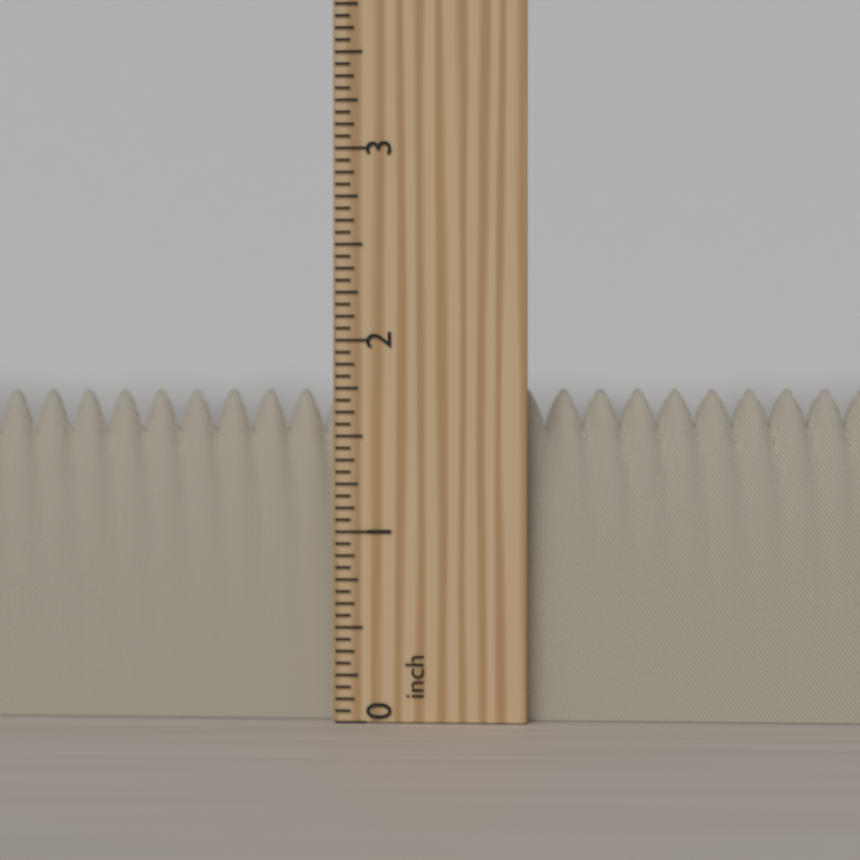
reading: 1.7500 inch
